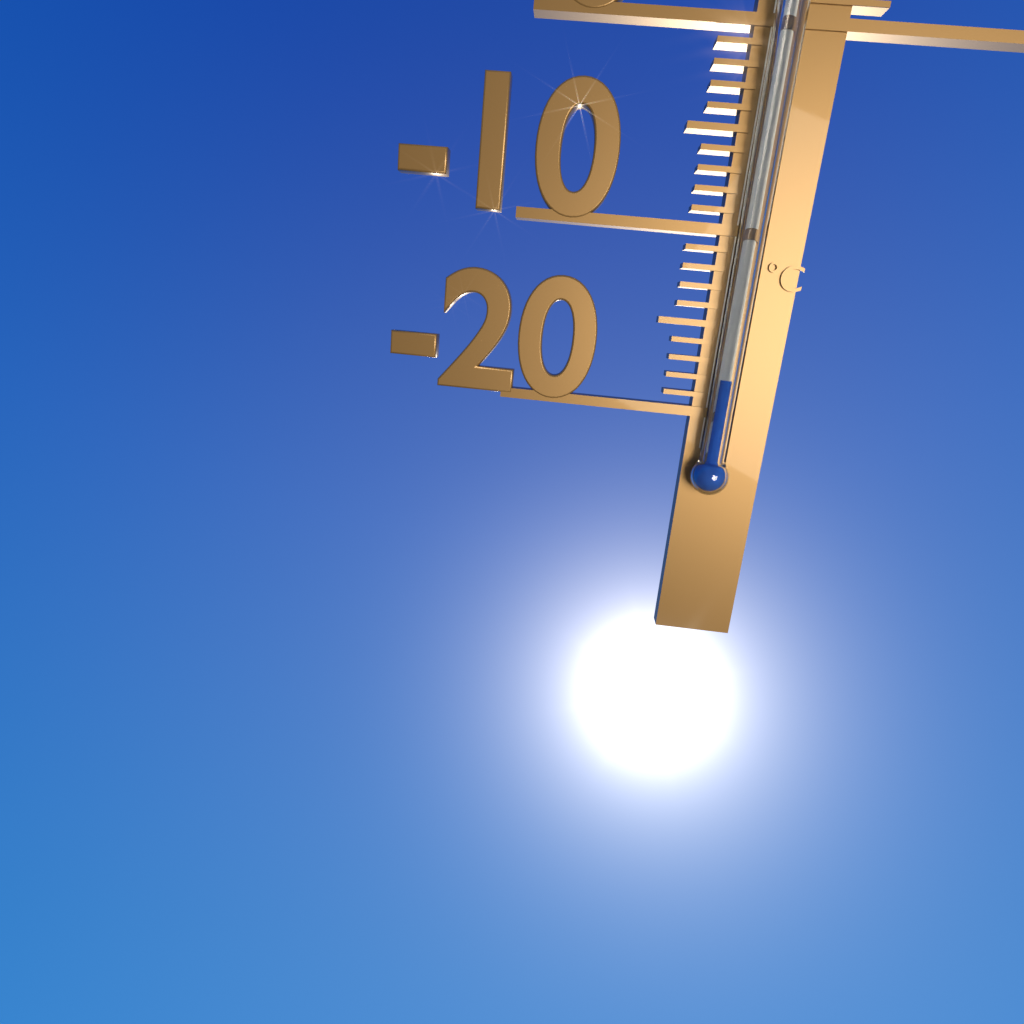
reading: -18 °C
